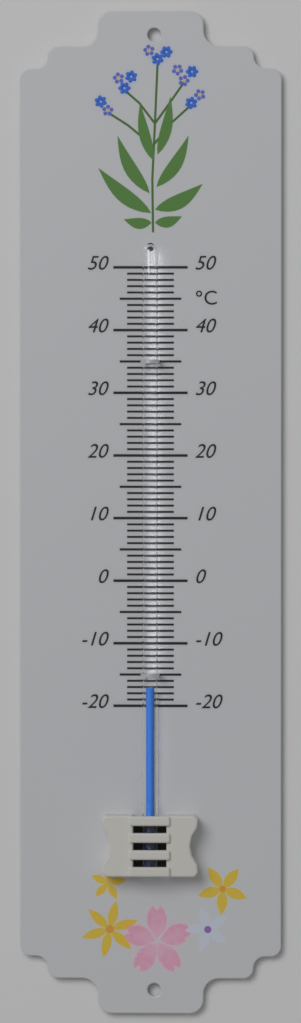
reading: -17 °C
